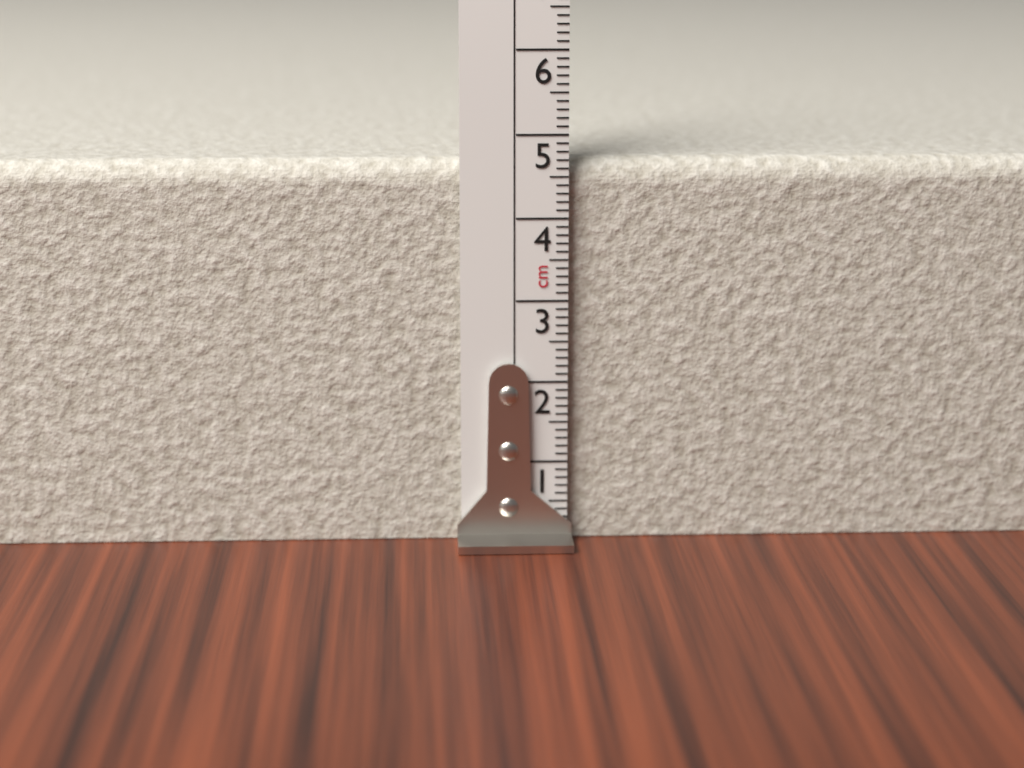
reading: 4.7 cm
